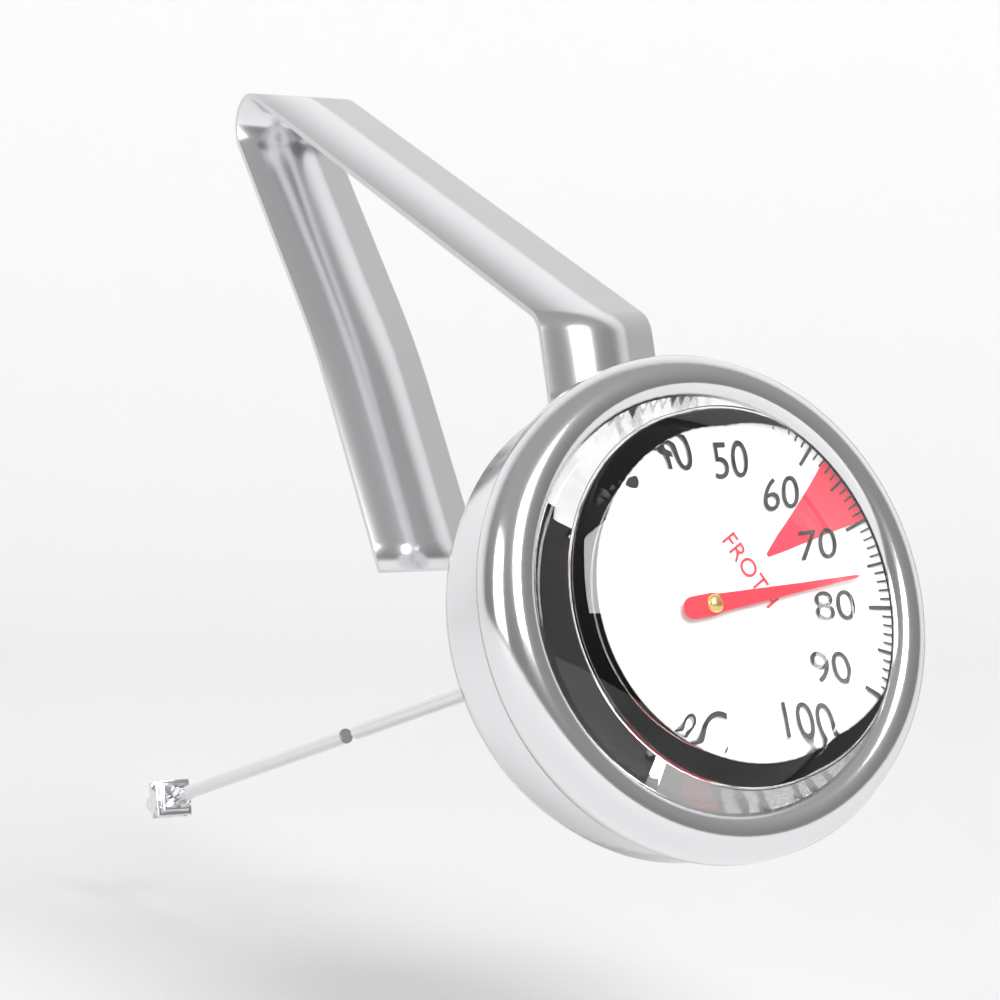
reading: 76 °C
